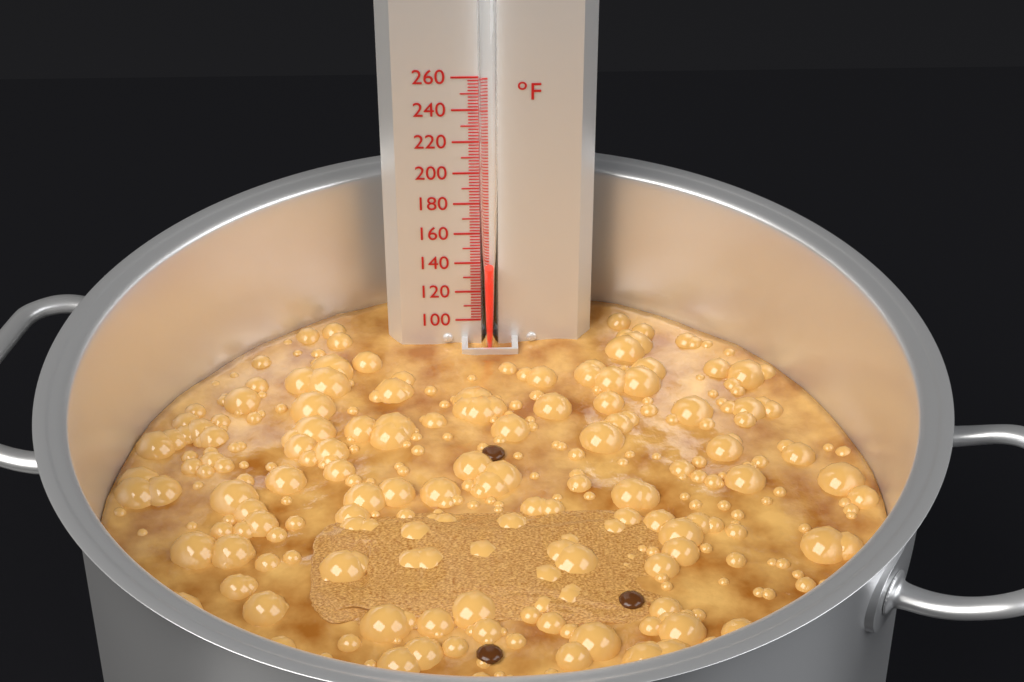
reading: 140 °F
